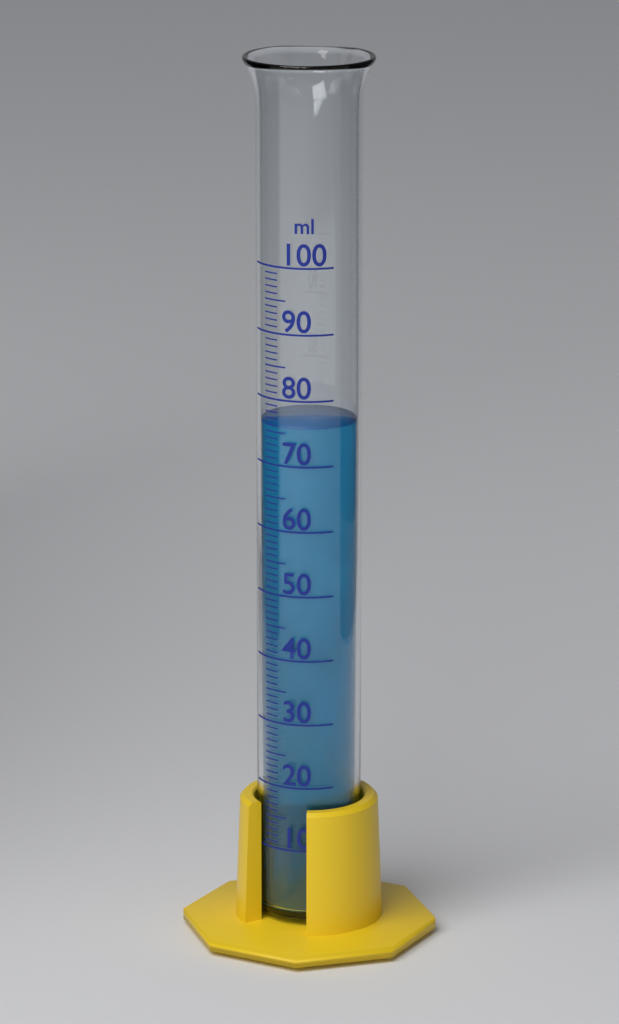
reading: 76 ml
